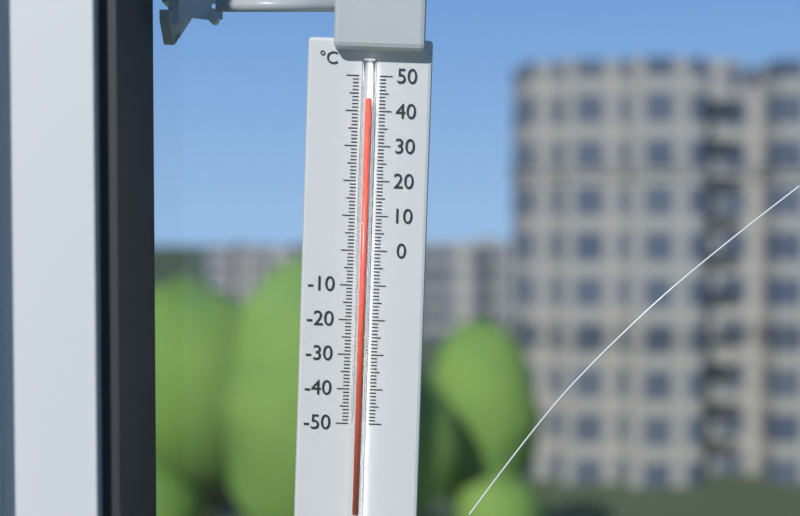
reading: 43 °C
